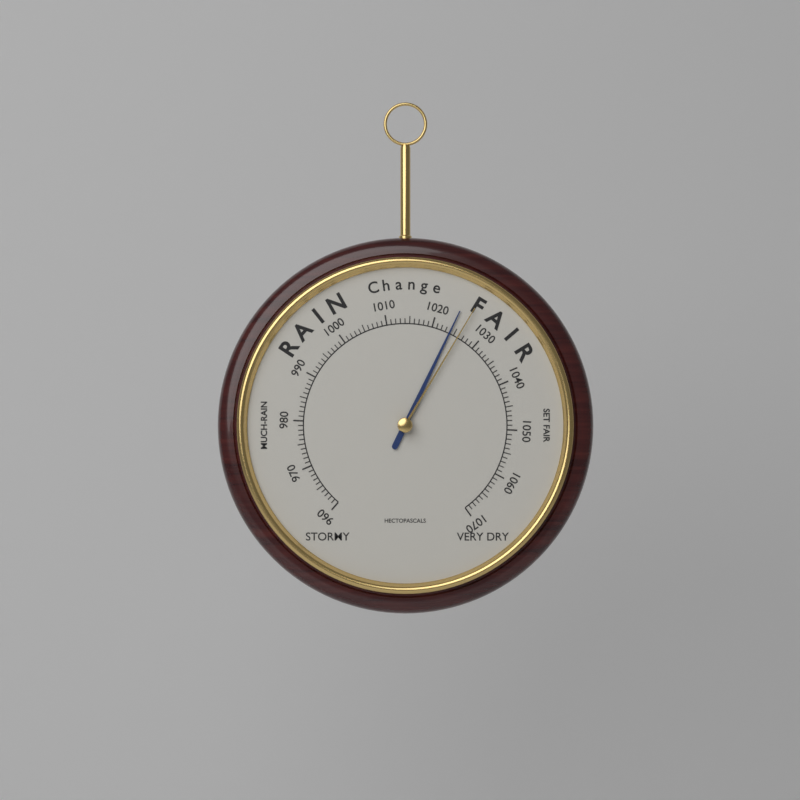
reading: 1024 hPa
